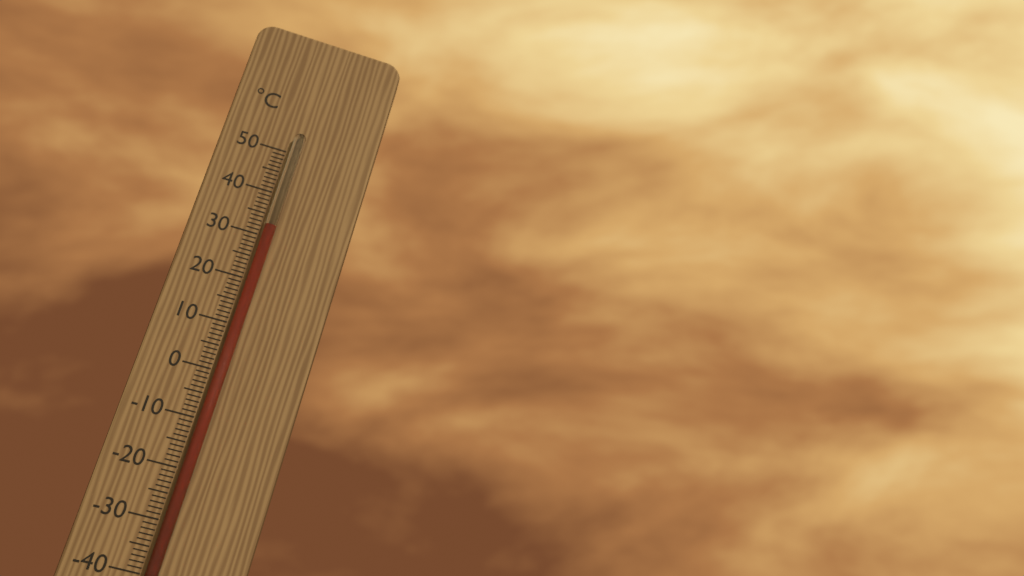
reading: 32 °C
